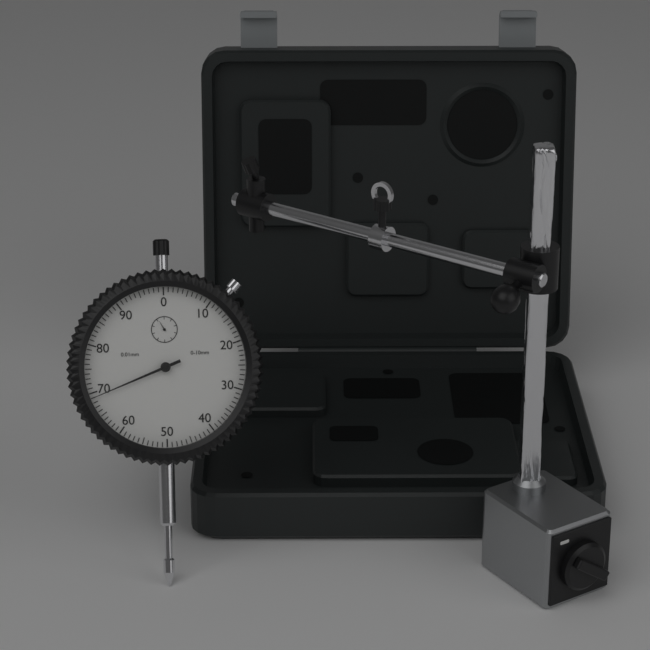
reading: 0.69 mm
